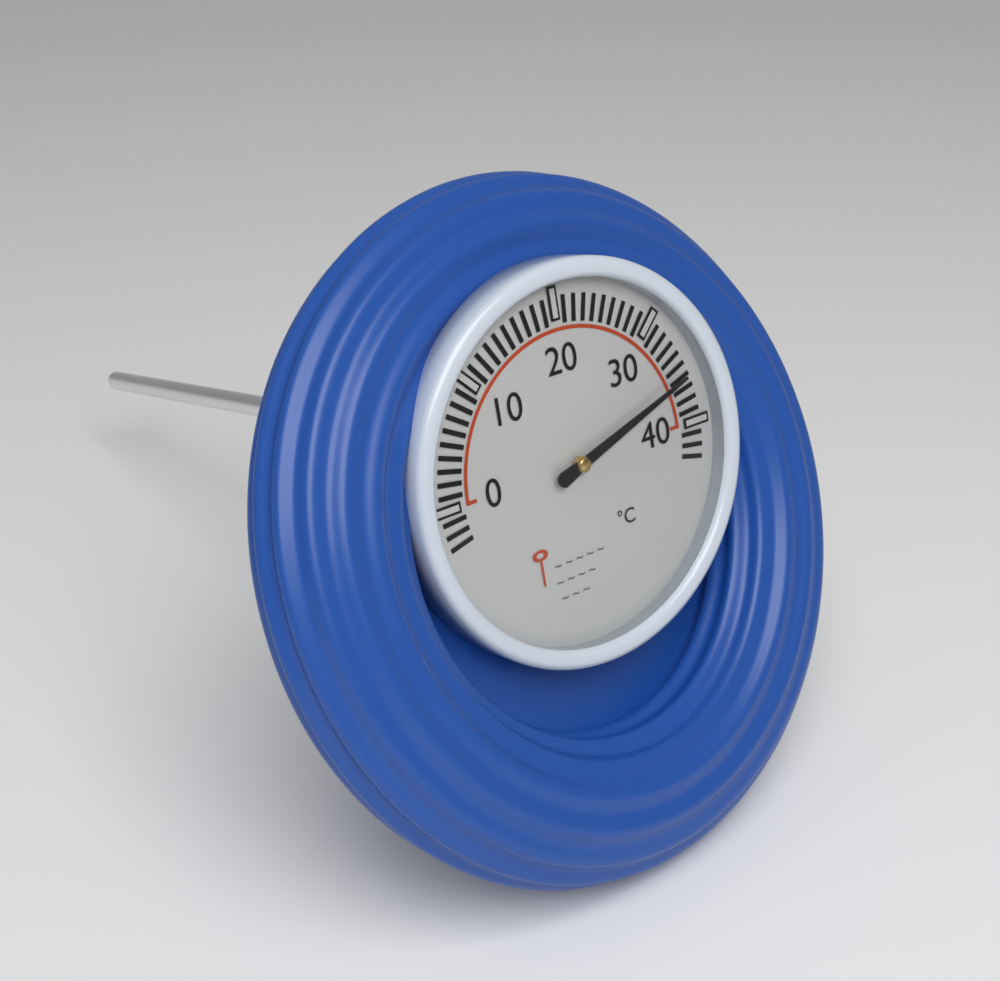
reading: 36 °C
